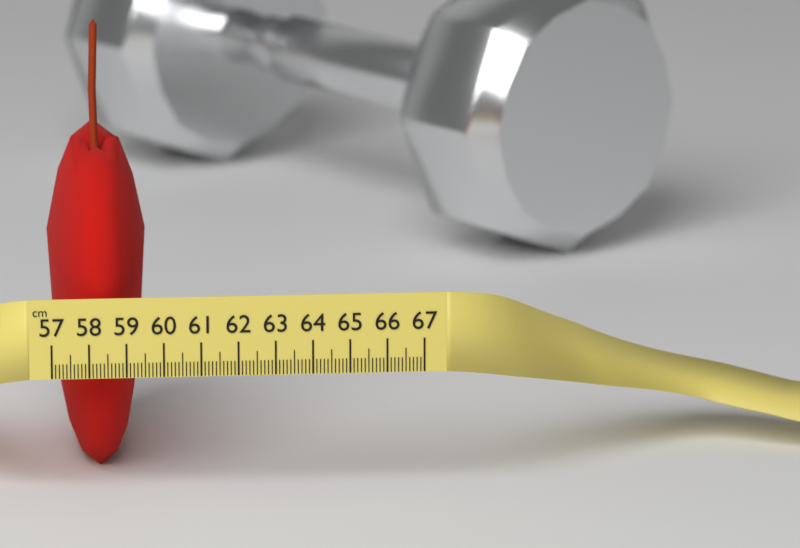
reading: 59.7 cm
